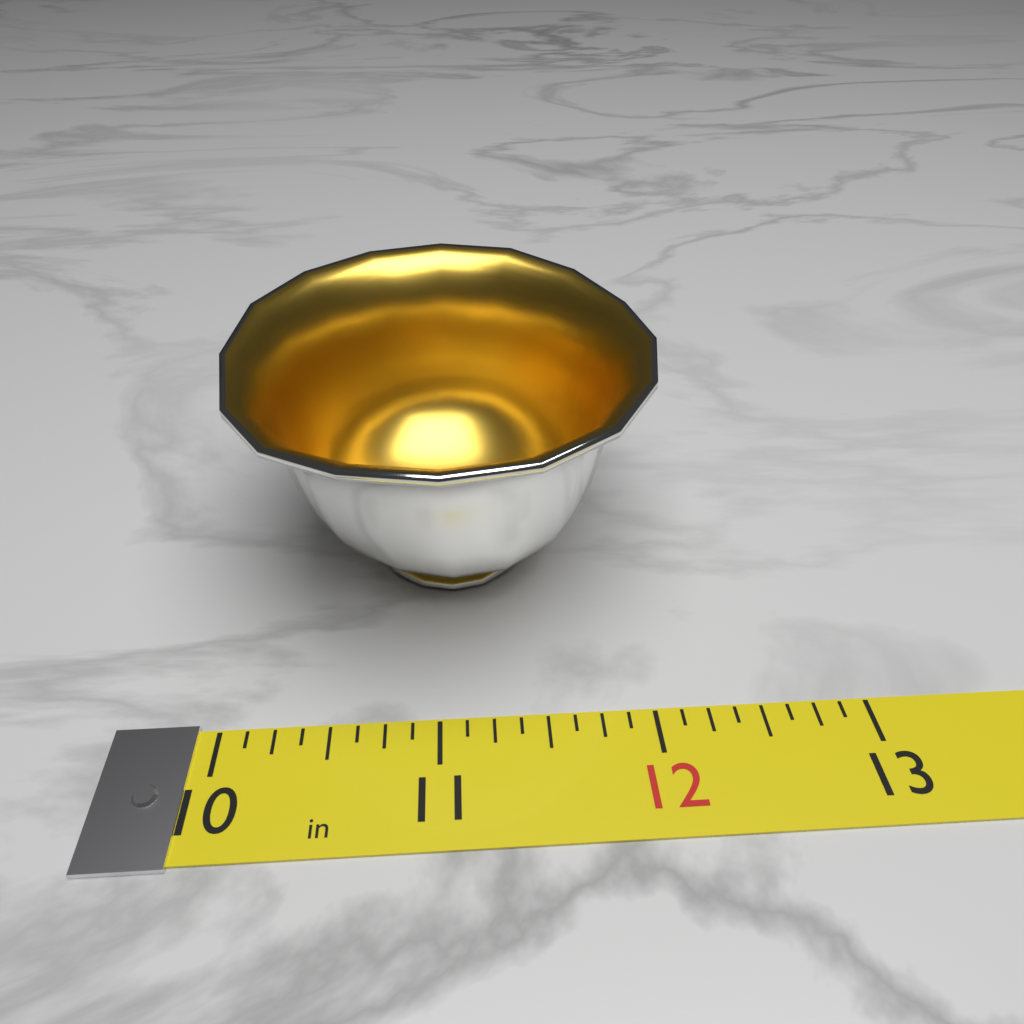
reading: 12.125 in
